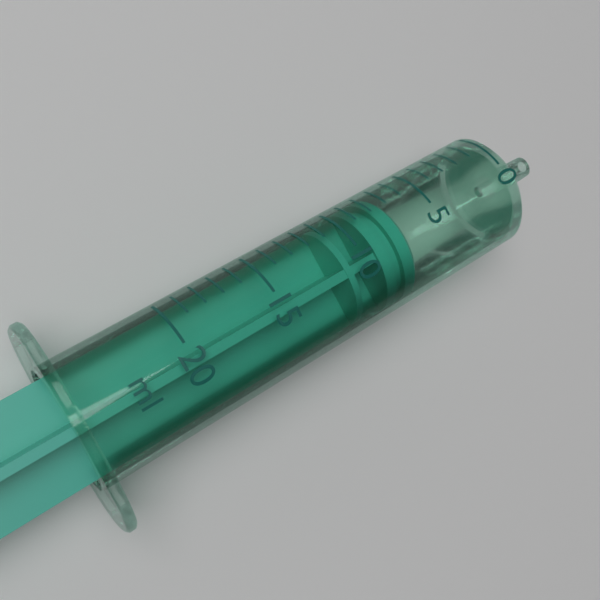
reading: 7 ml
